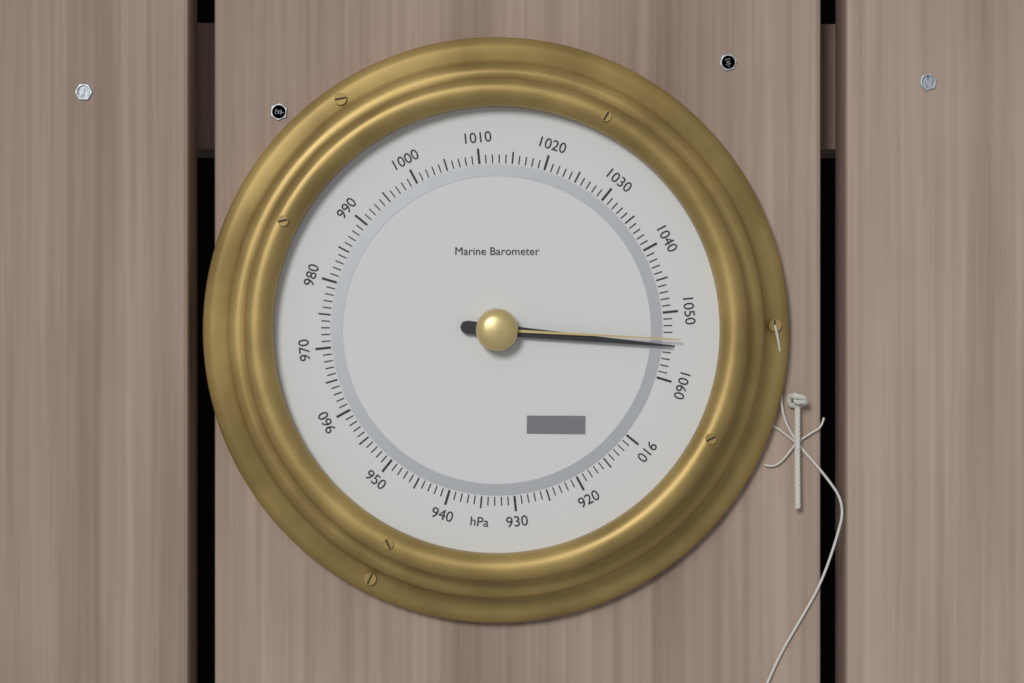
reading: 1055 hPa
